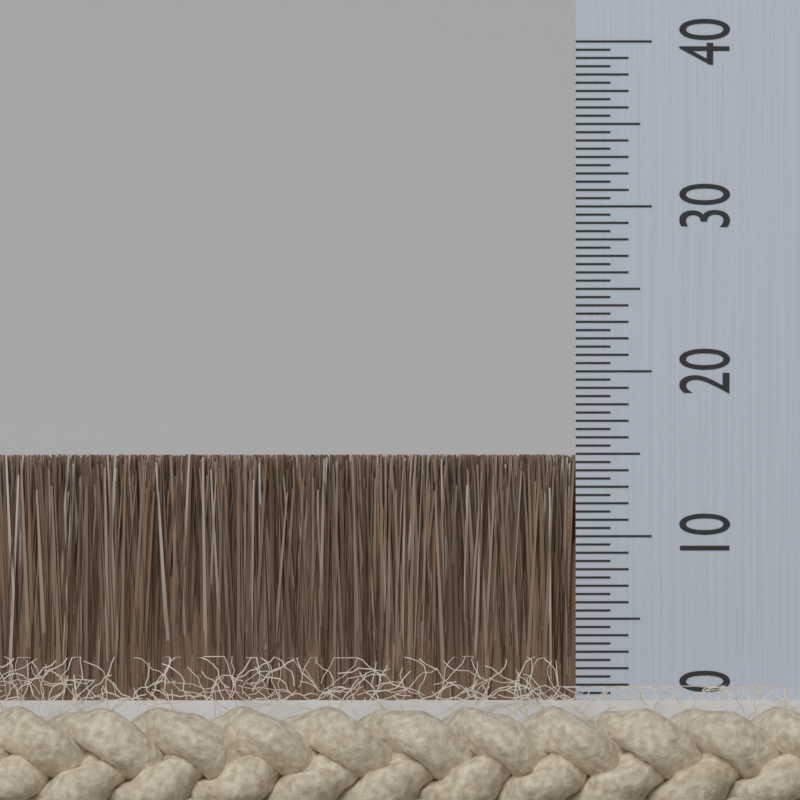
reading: 15.0 (no unit)
